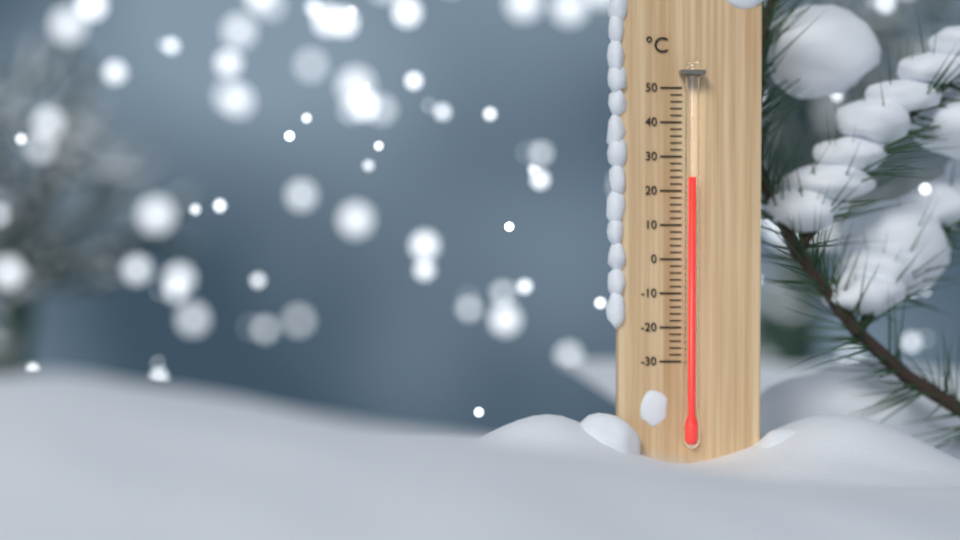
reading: 24 °C
